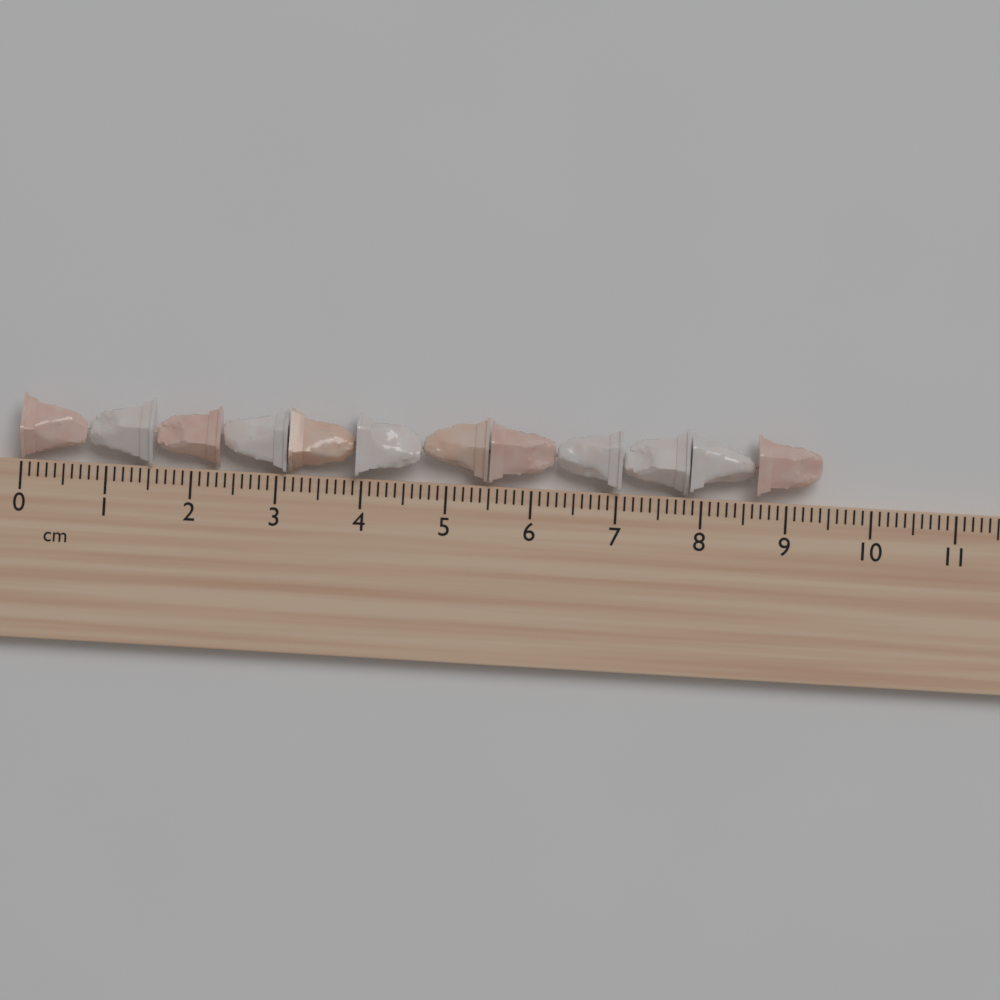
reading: 9.4 cm
